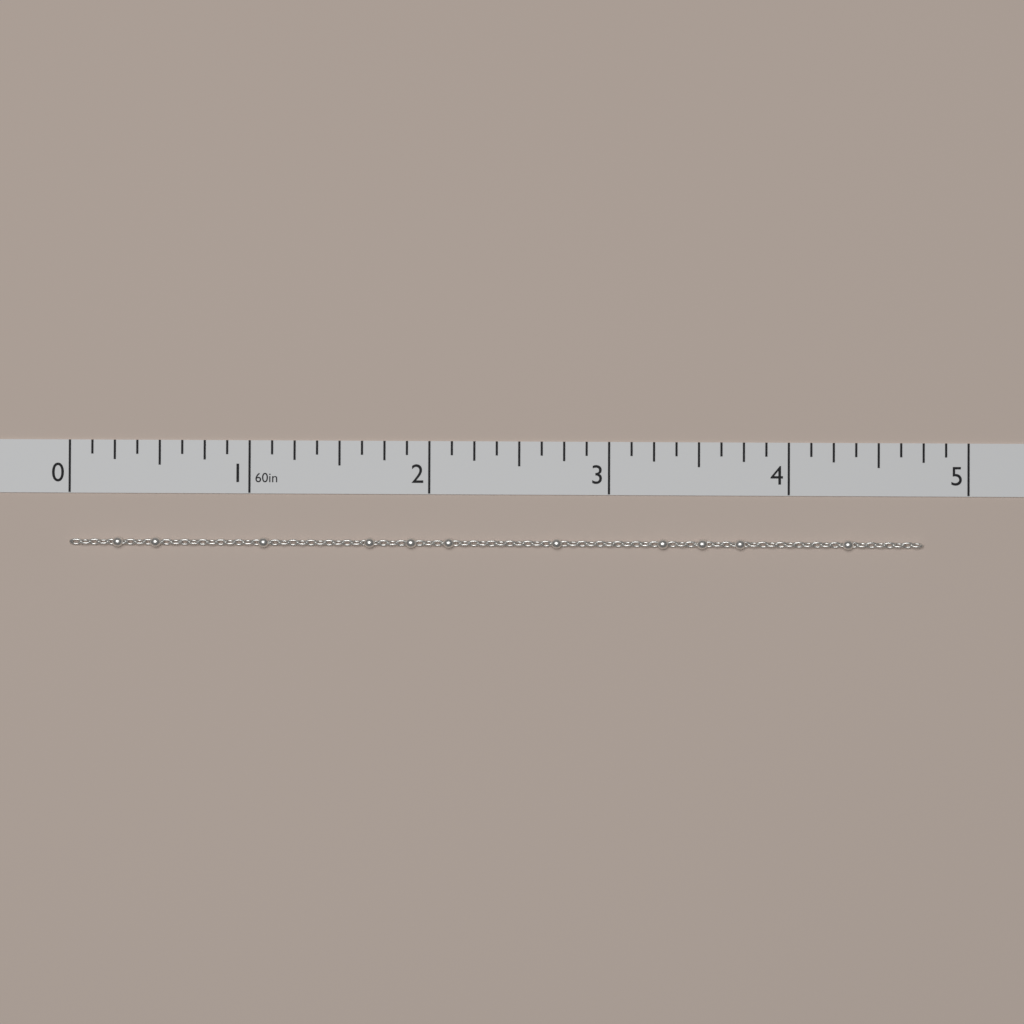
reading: 4.750 in
